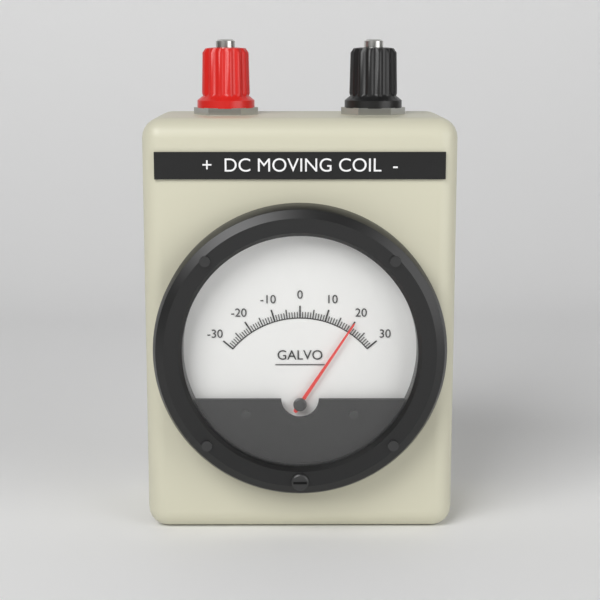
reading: 20 (no unit)
